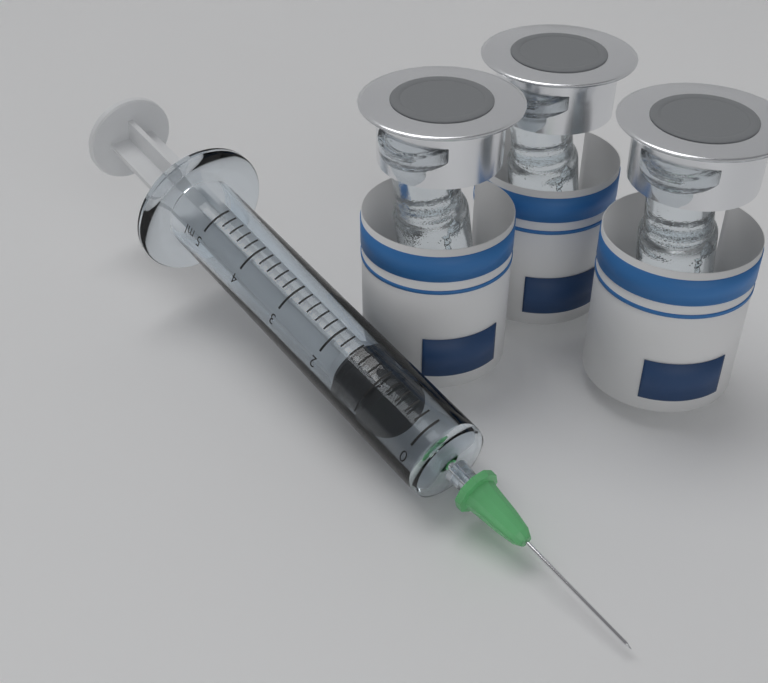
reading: 0.8 ml
